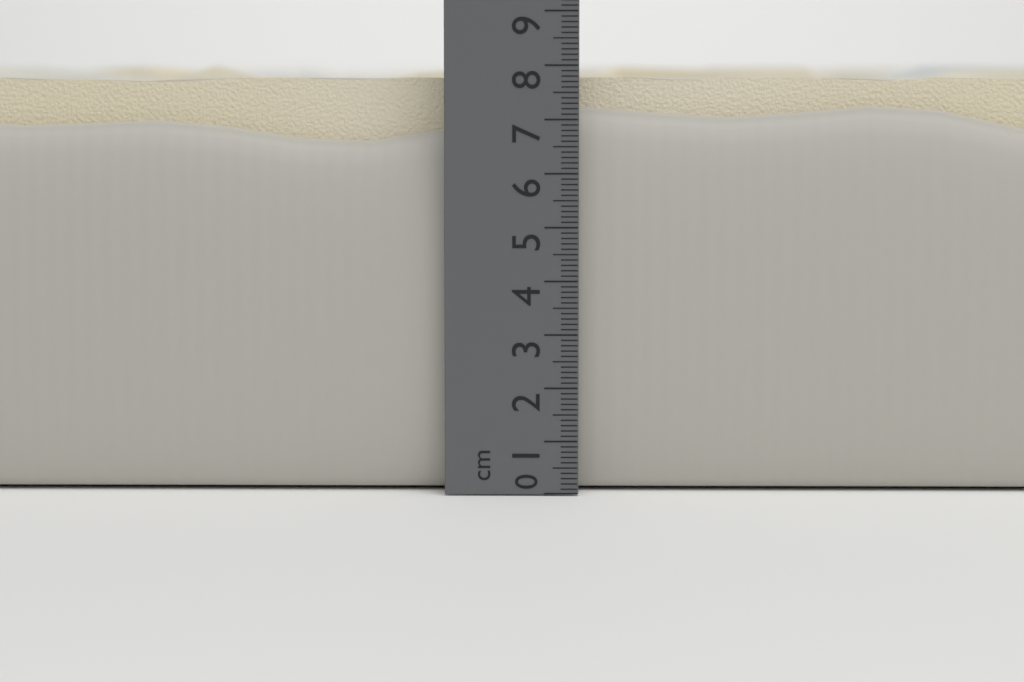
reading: 8.1 cm
